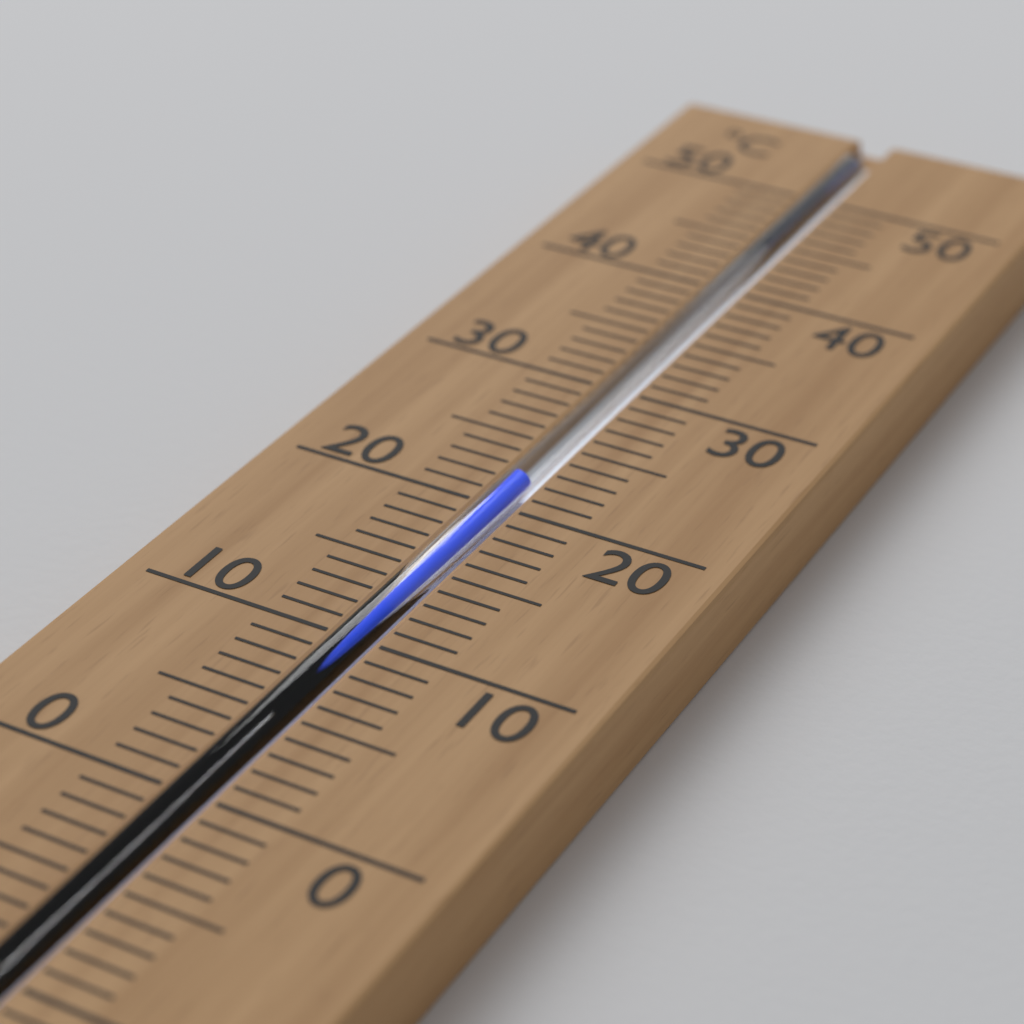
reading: 22 °C
